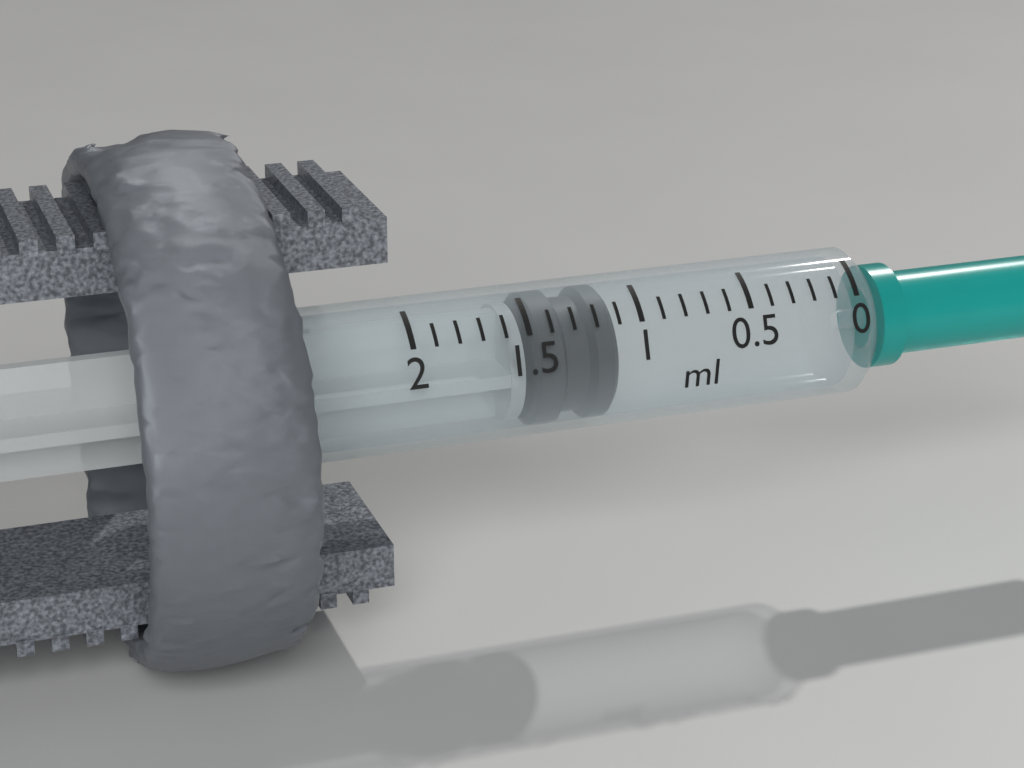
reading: 1.1 ml
